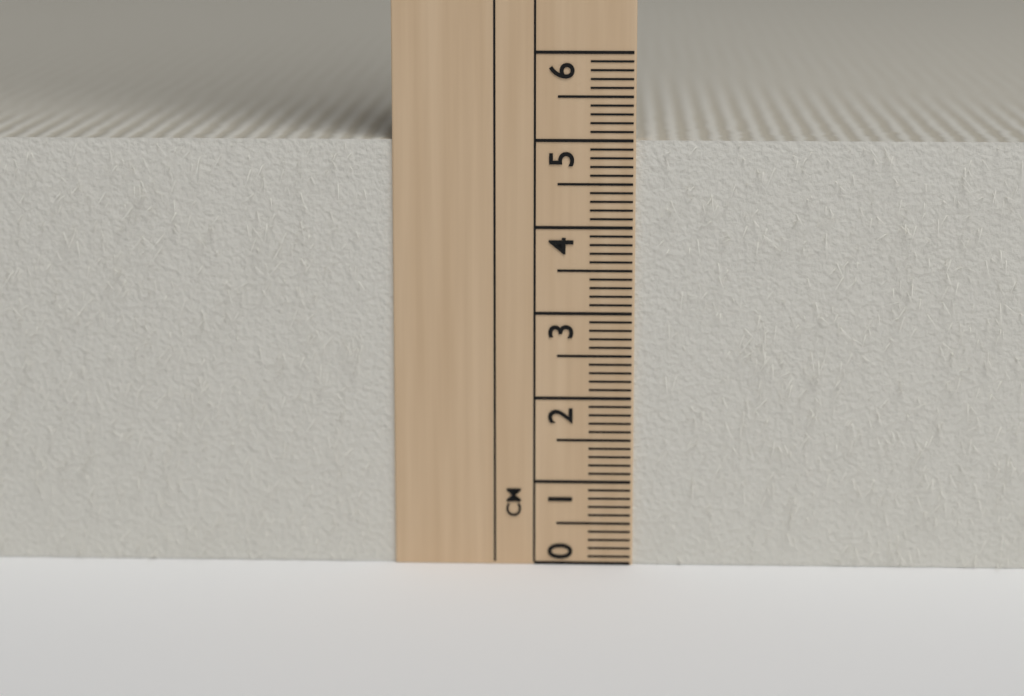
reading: 5.0 cm
